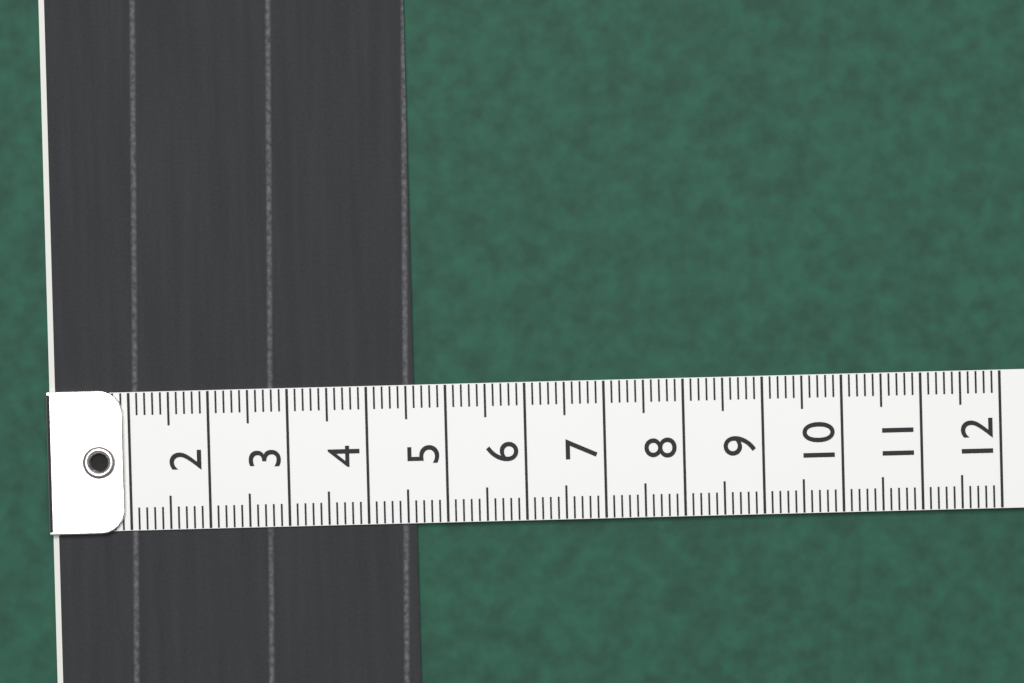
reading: 4.6 (no unit)
